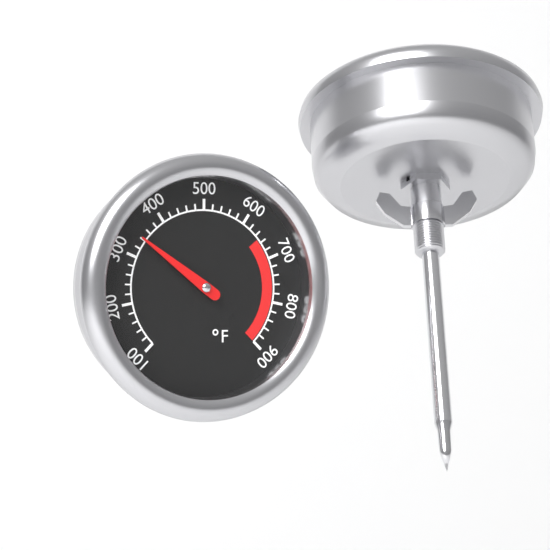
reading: 340 °F
